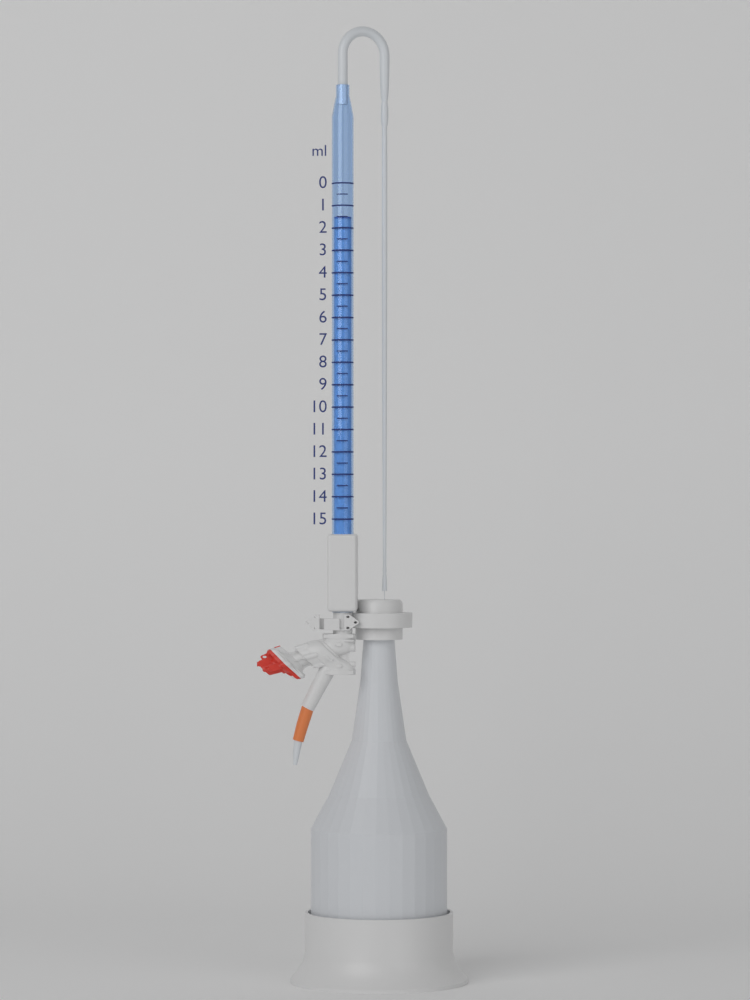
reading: 1.5 ml
